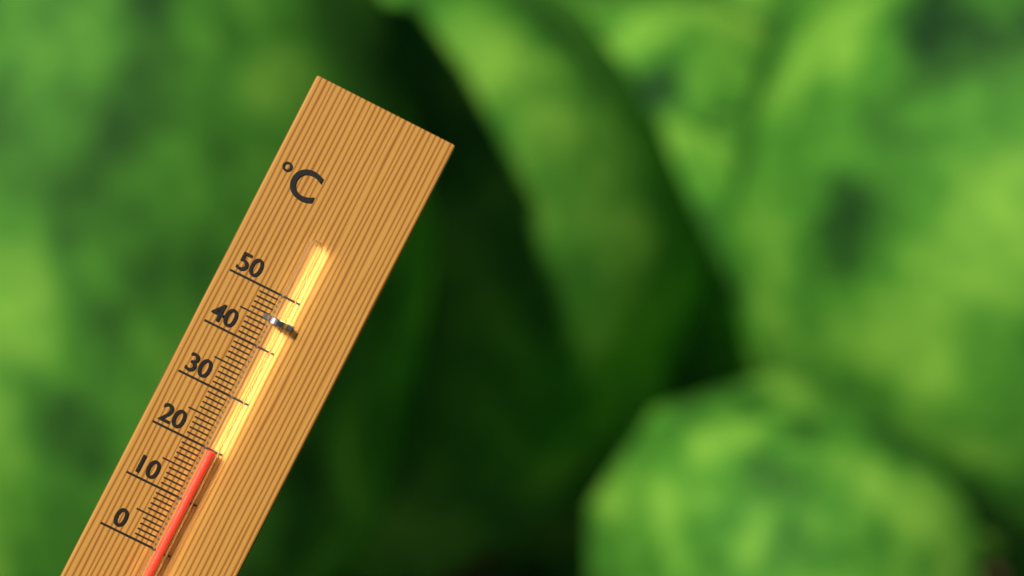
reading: 20 °C
